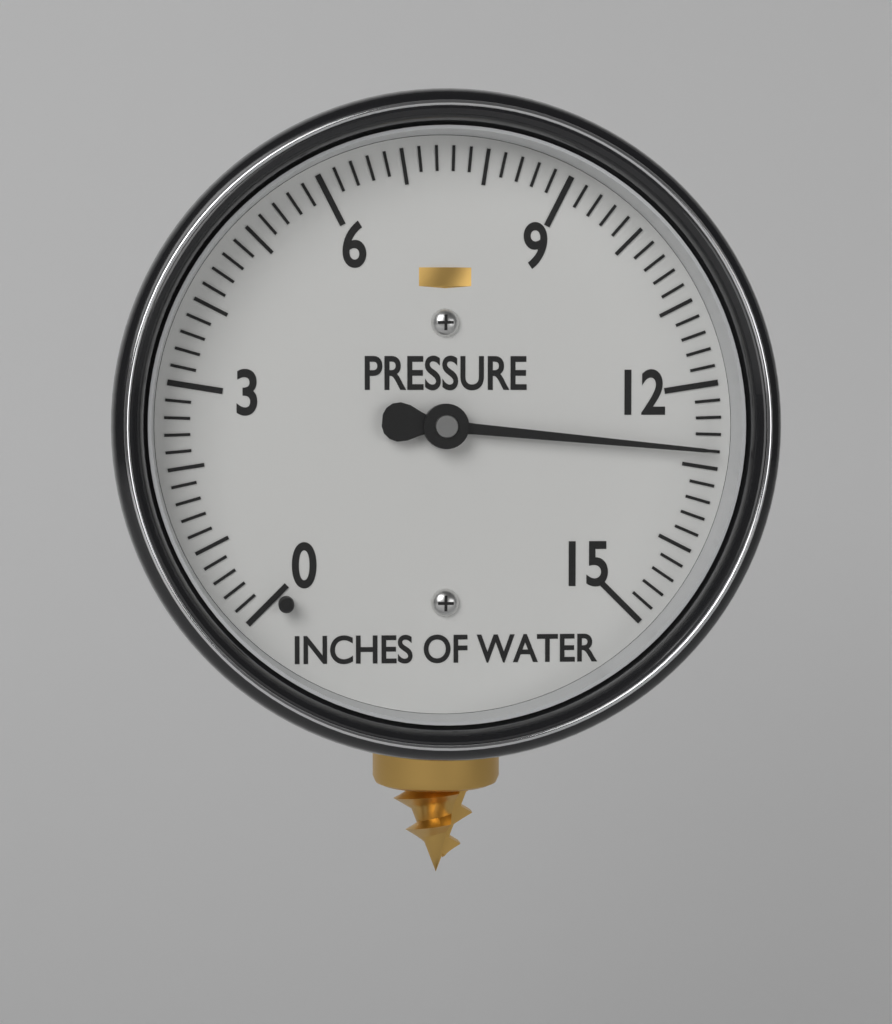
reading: 12.8 inches of water
